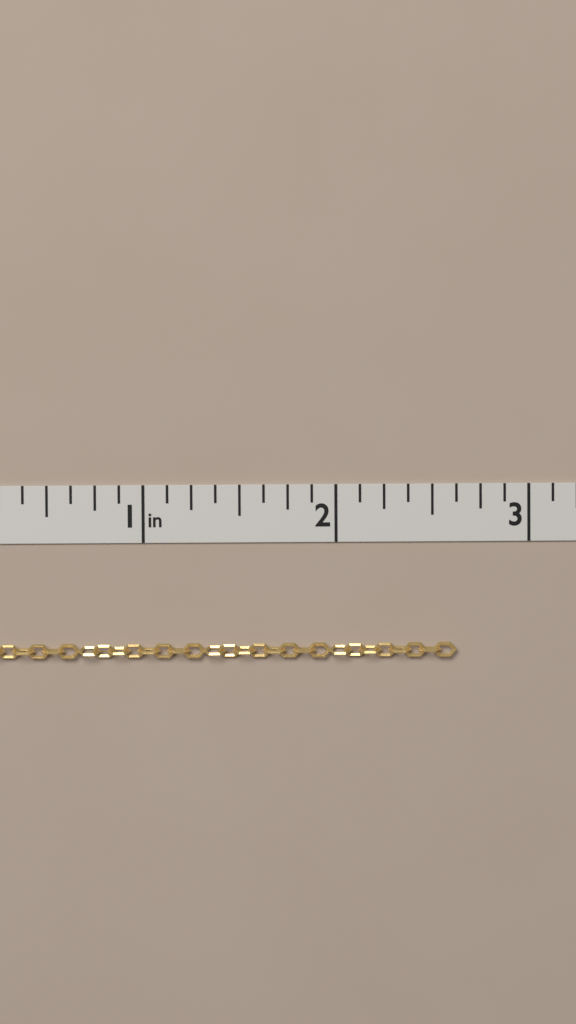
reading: 2.625 in
